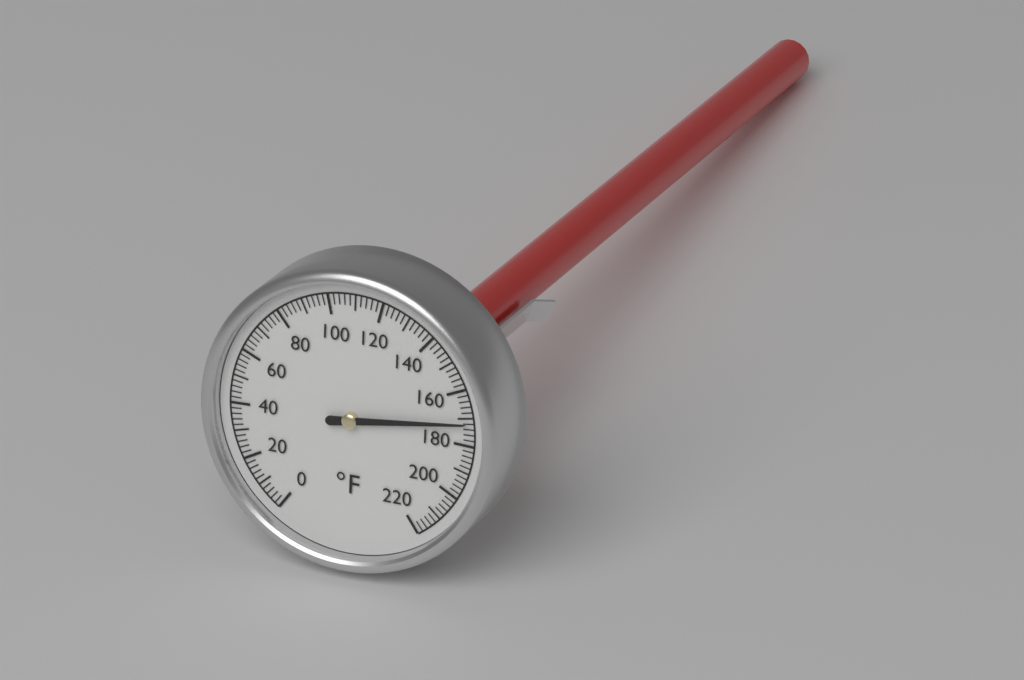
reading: 172 °F
